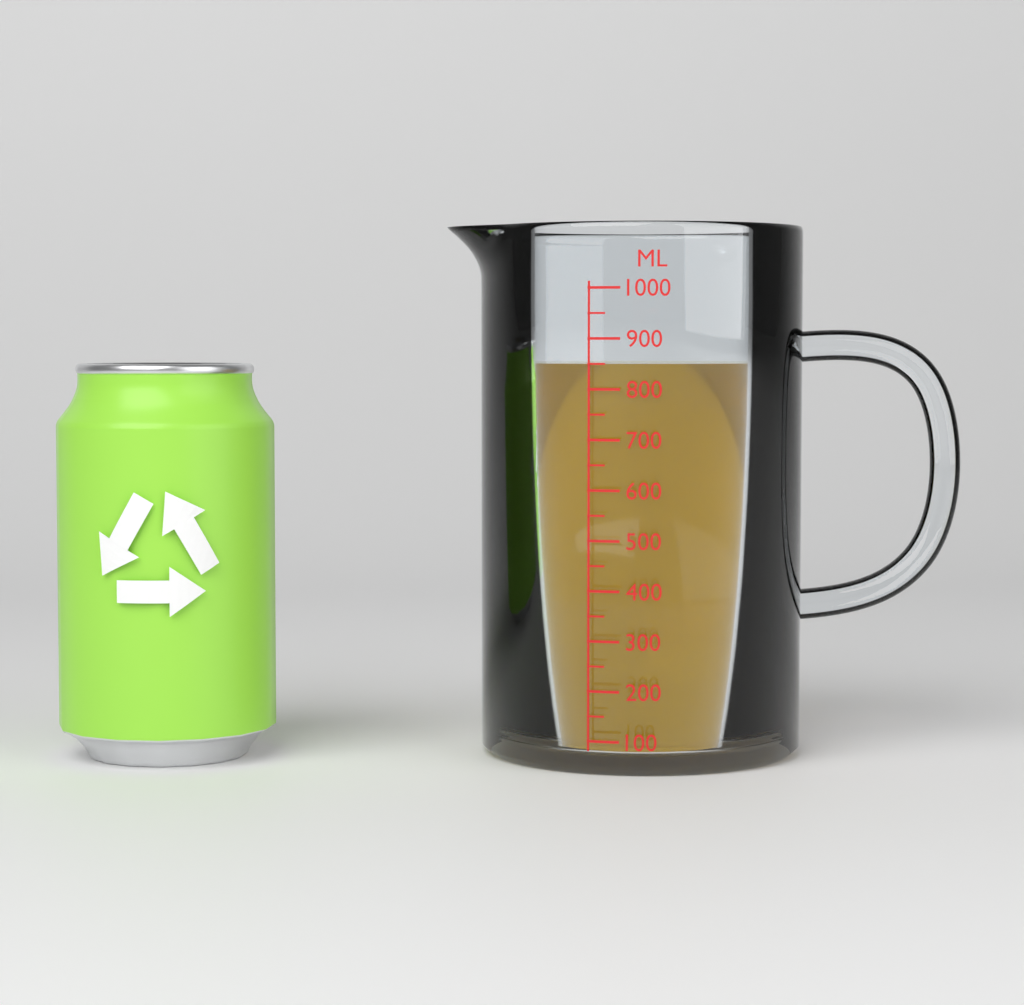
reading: 850 ml
